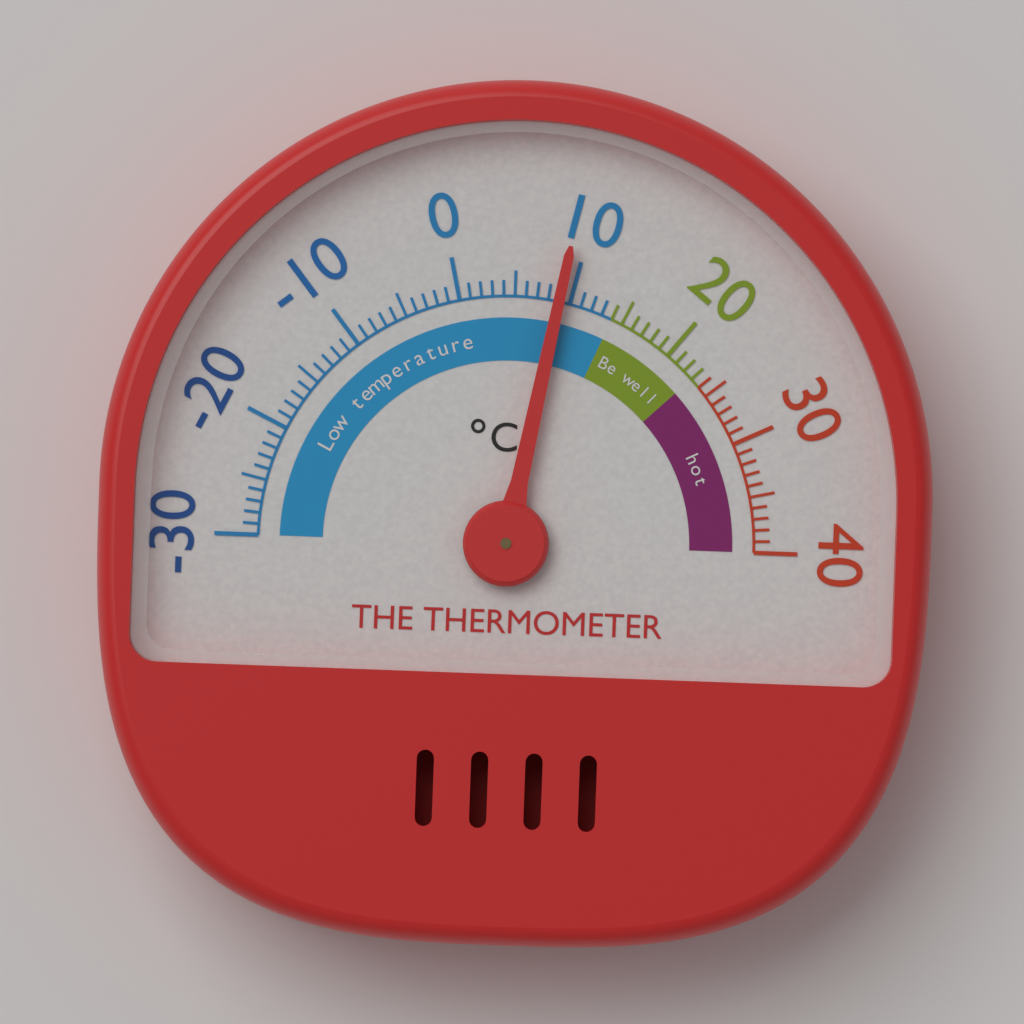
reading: 9 °C
